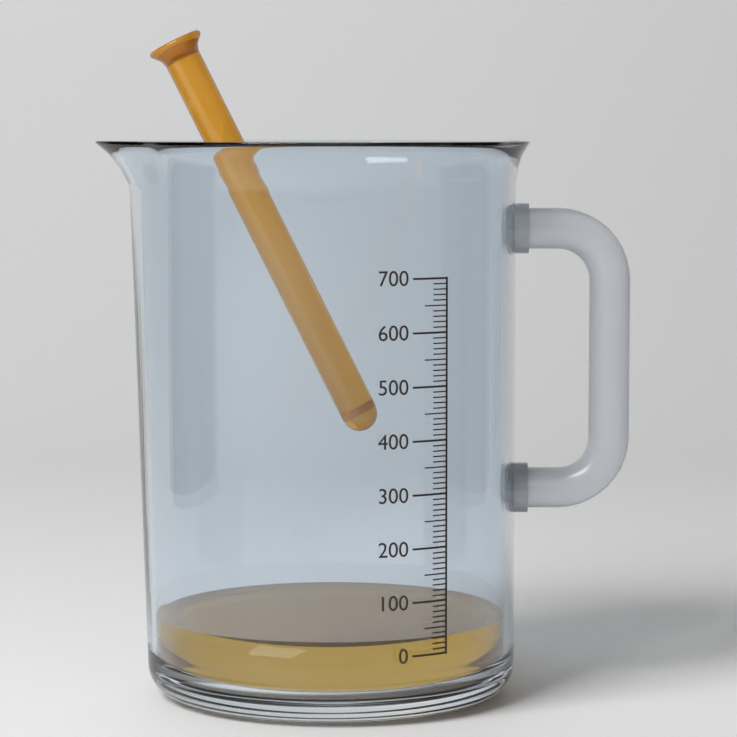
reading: 30 (no unit)
